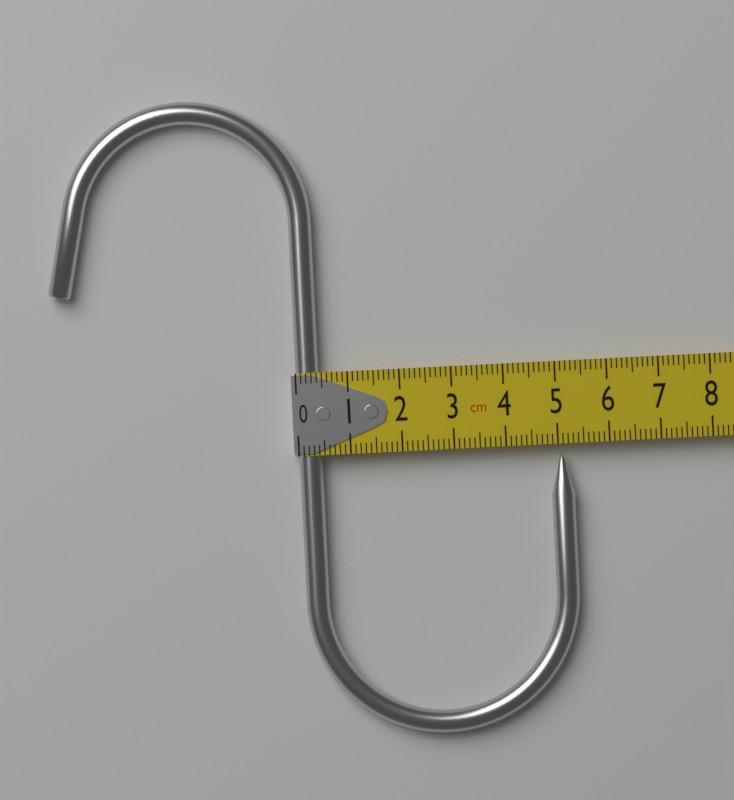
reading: 5.3 cm
